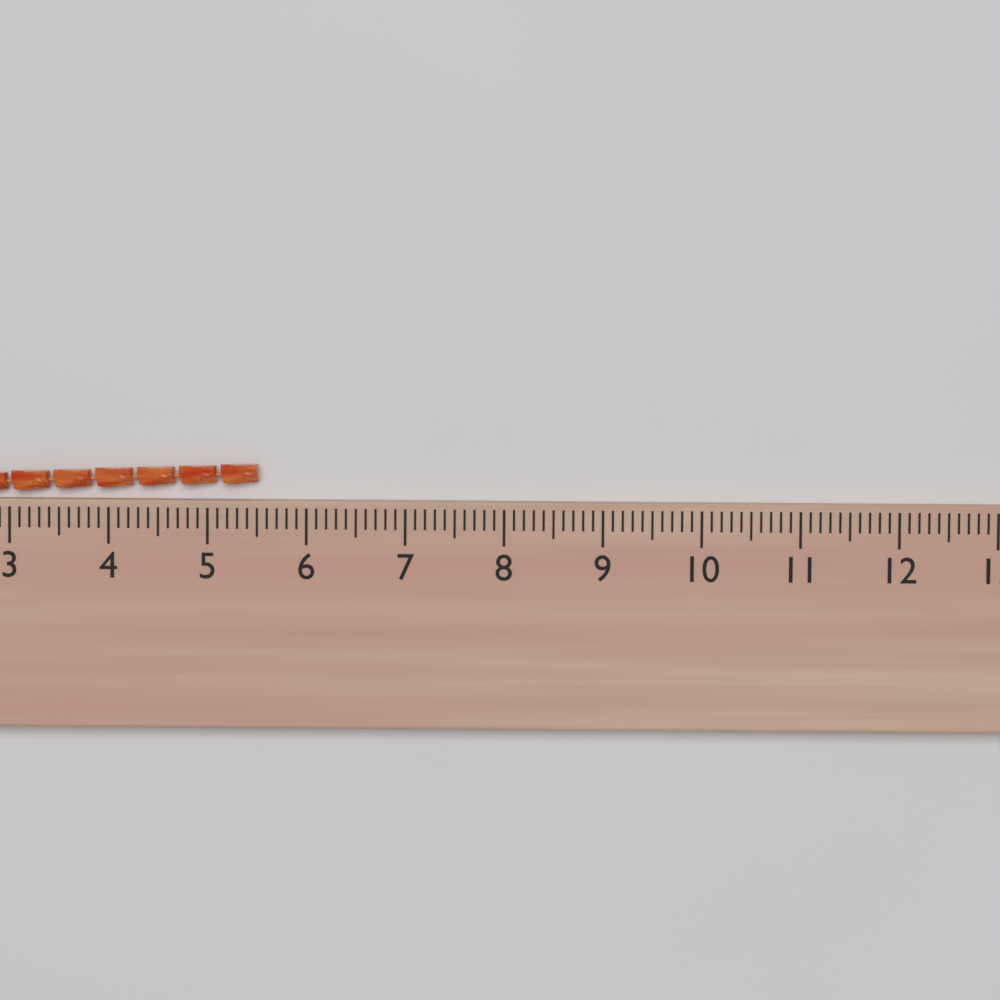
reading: 5.5 (no unit)
